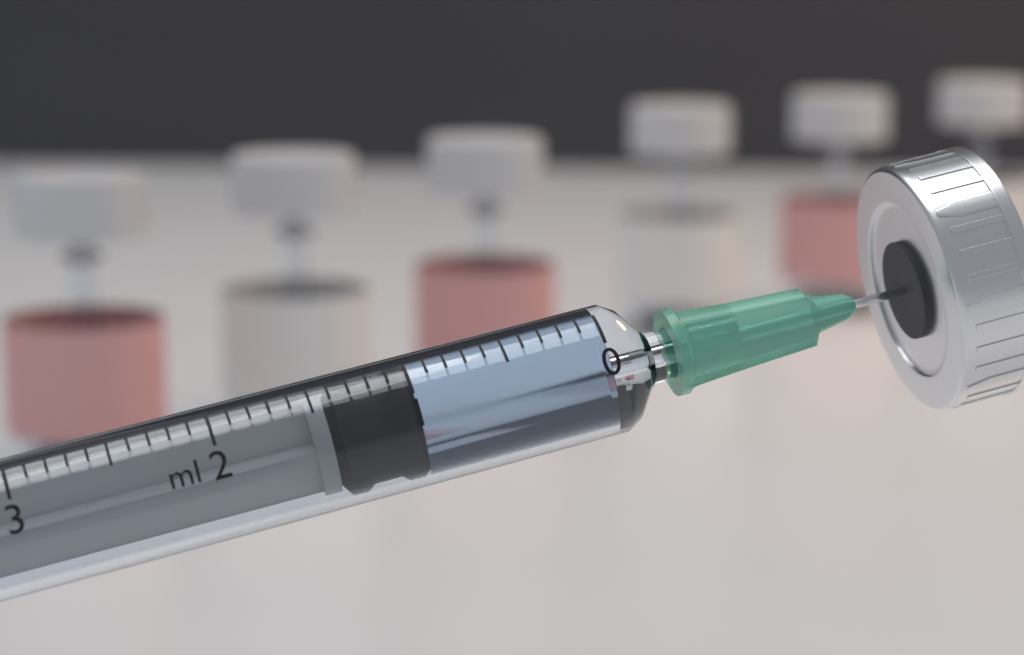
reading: 1.0 ml
